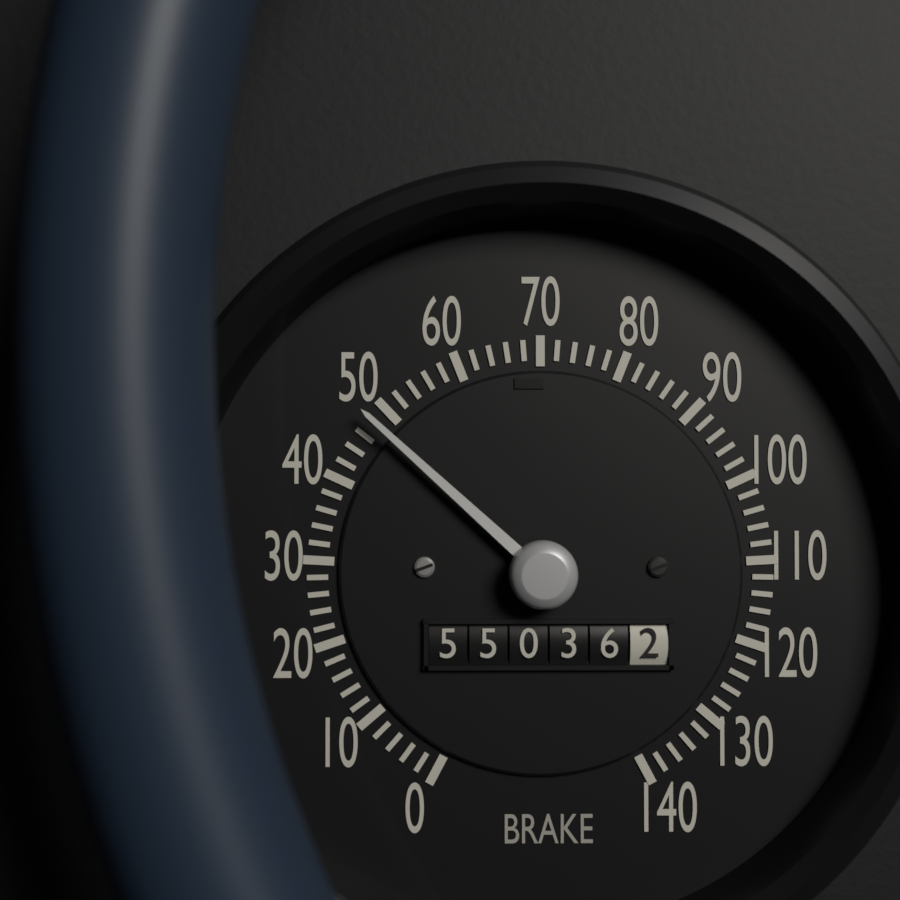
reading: 48 (no unit)
